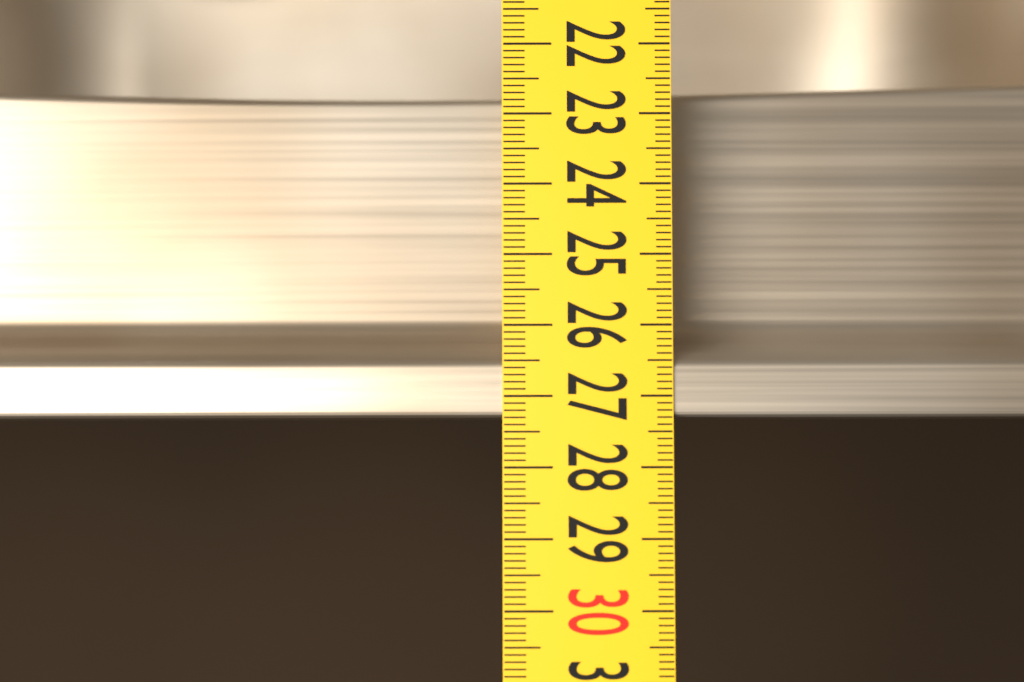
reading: 27.3 (no unit)
